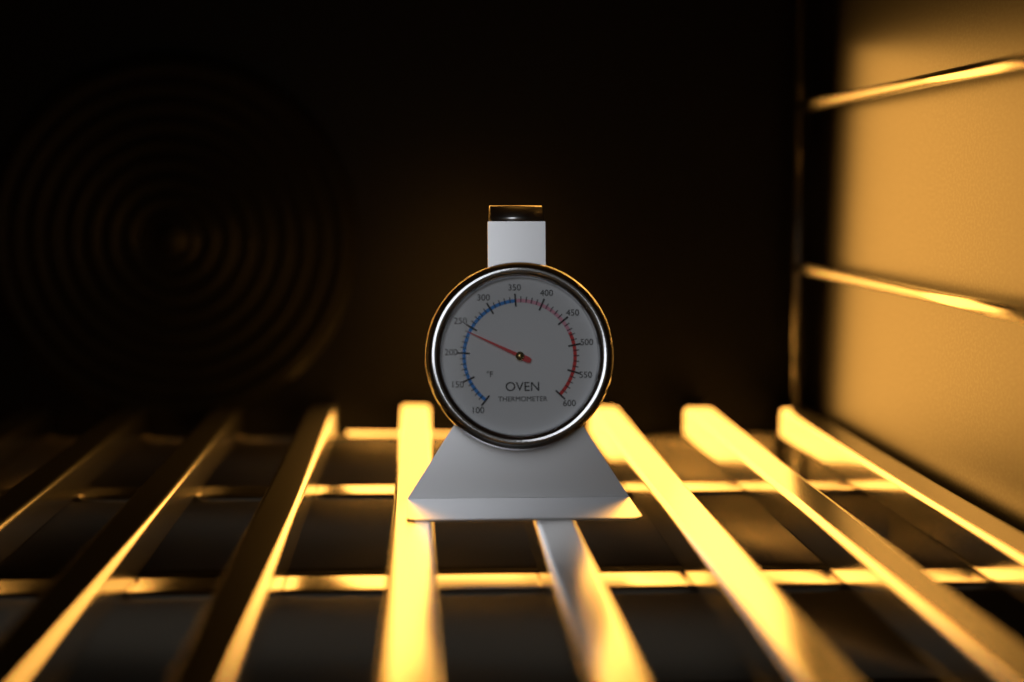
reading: 240 °F
